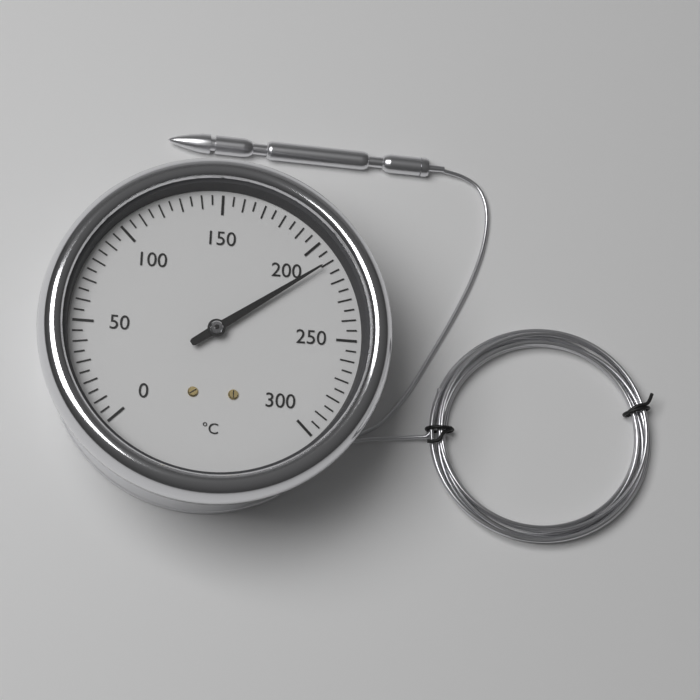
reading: 210 °C
